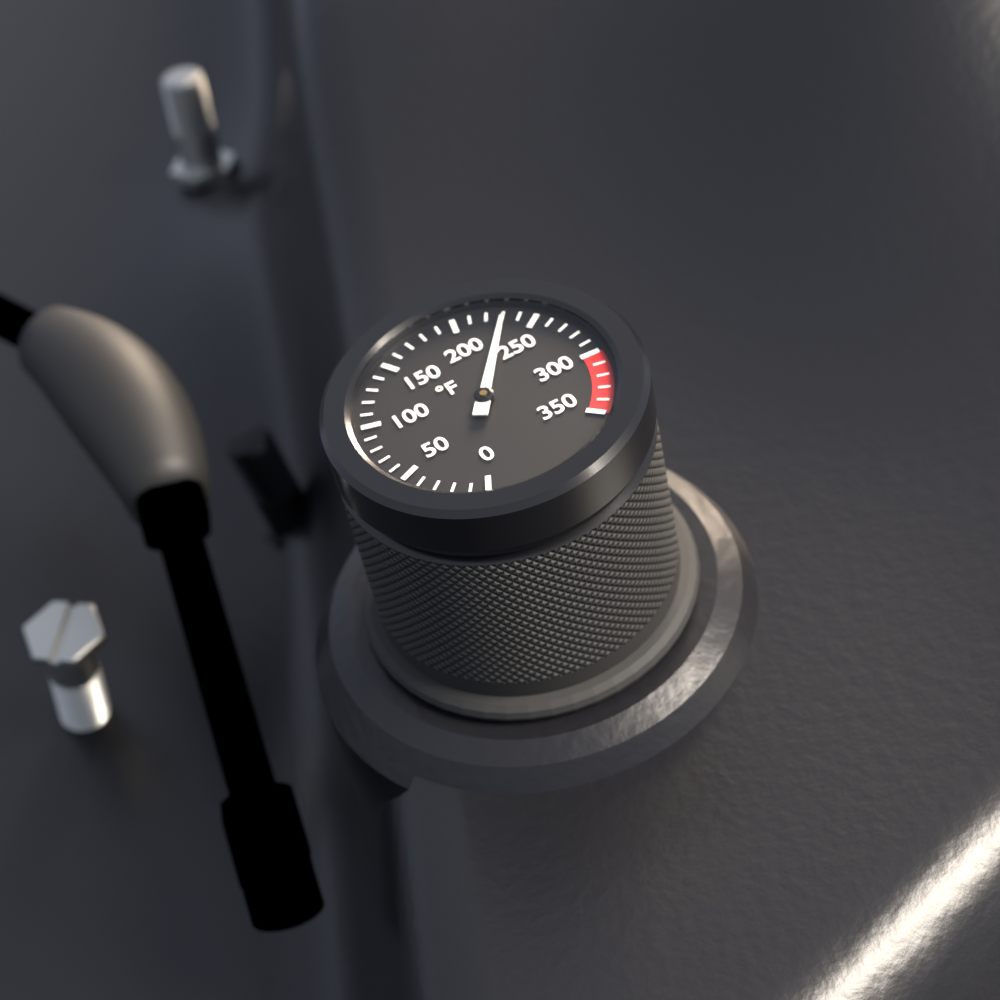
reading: 230 °F
